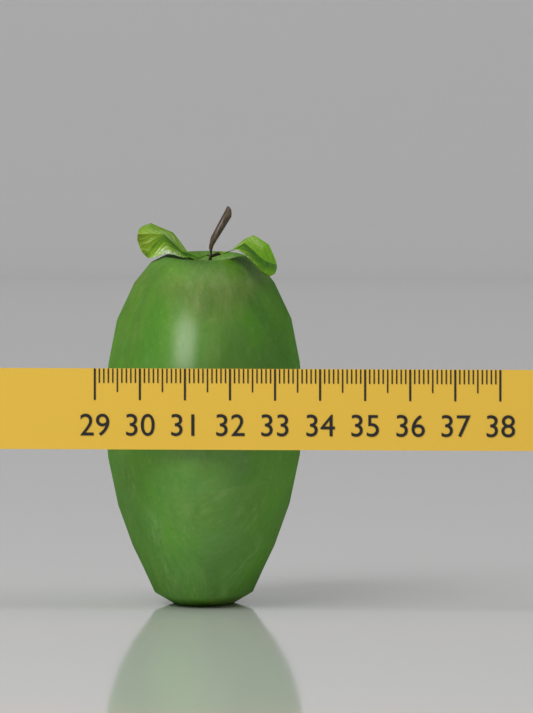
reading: 33.4 (no unit)
